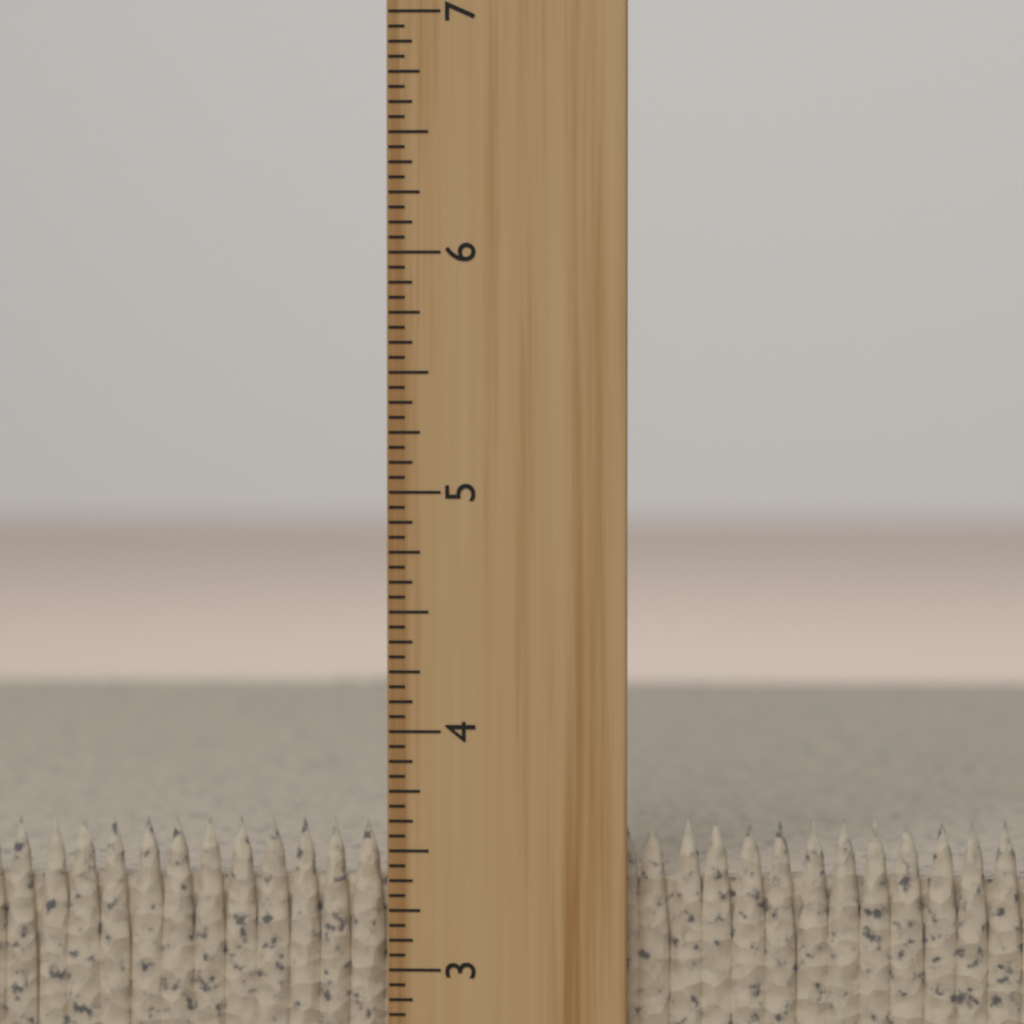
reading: 3.6250 inch
